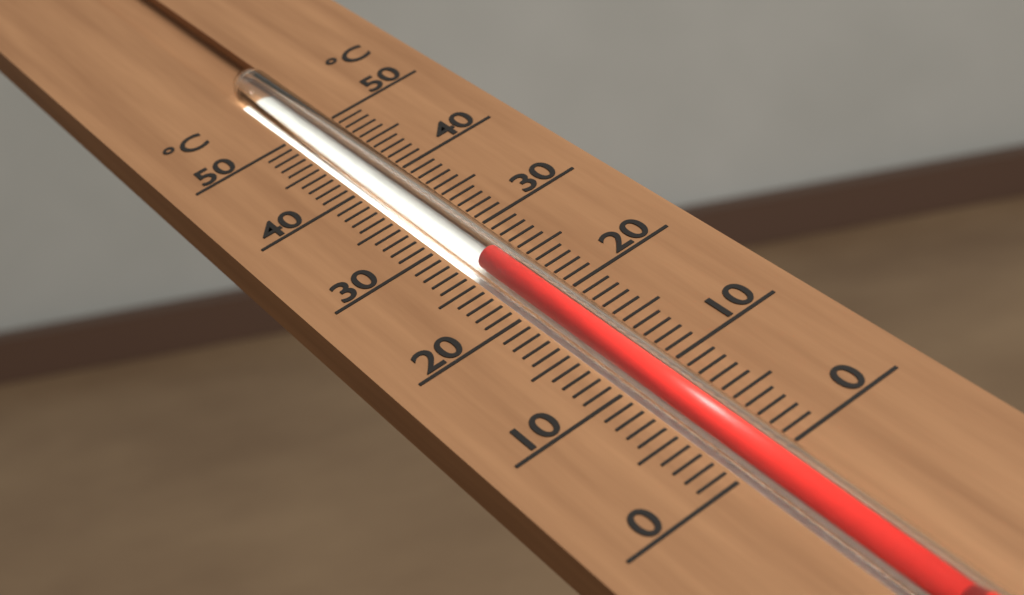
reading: 26 °C
